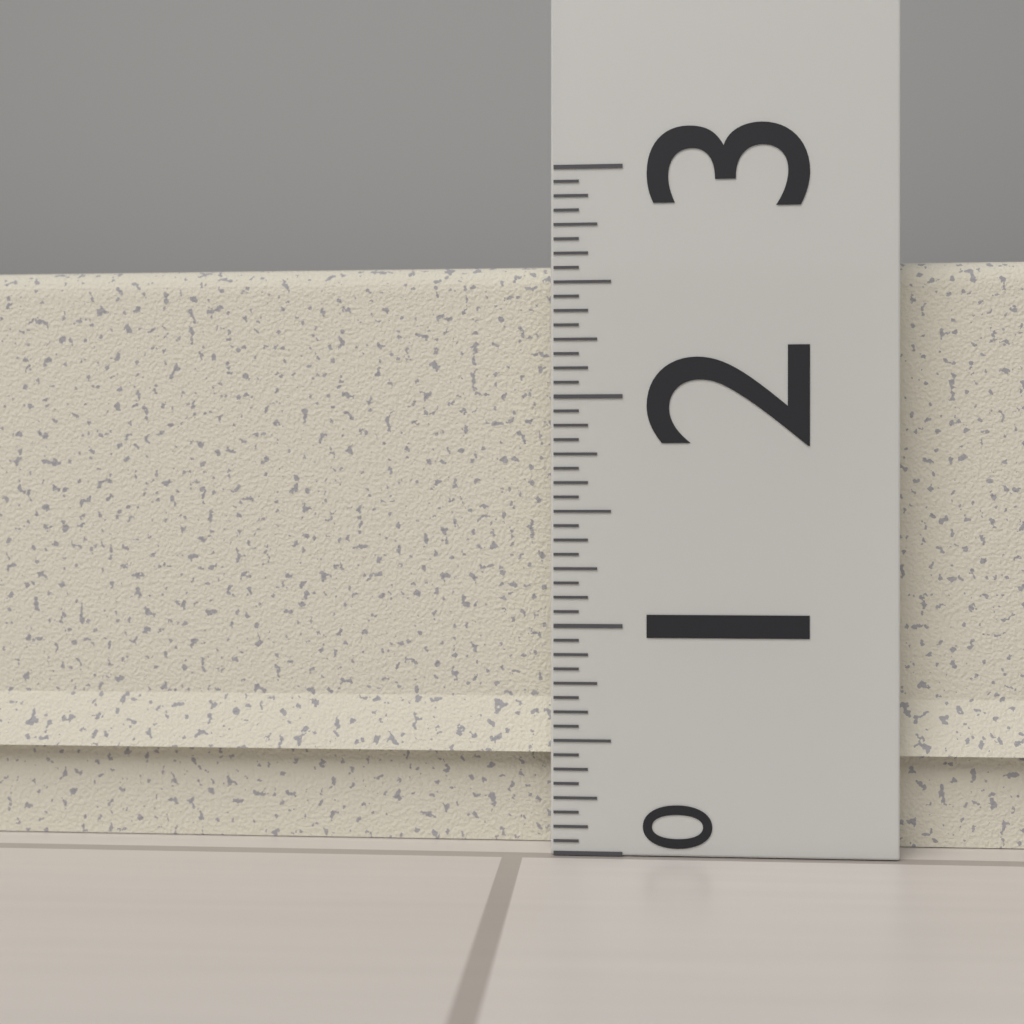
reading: 2.6250 (no unit)
